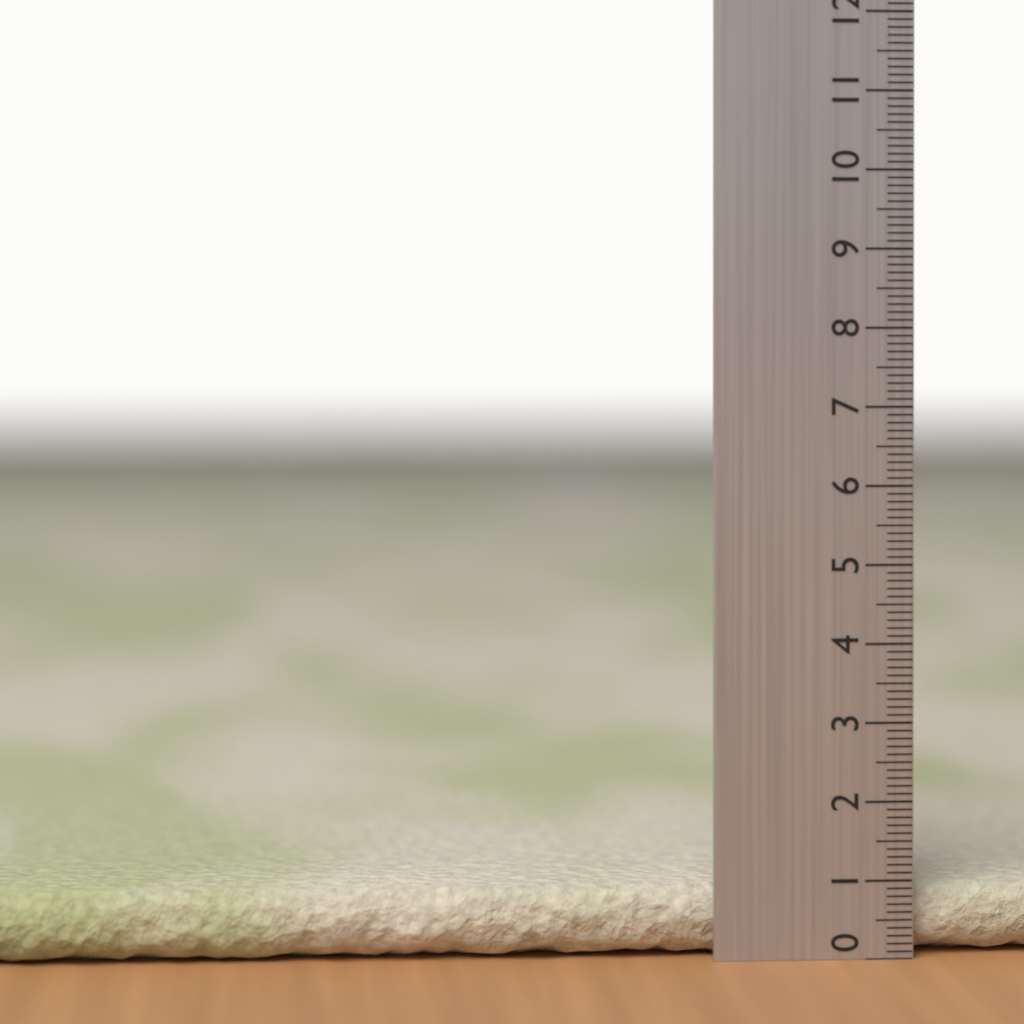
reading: 0.9 (no unit)
